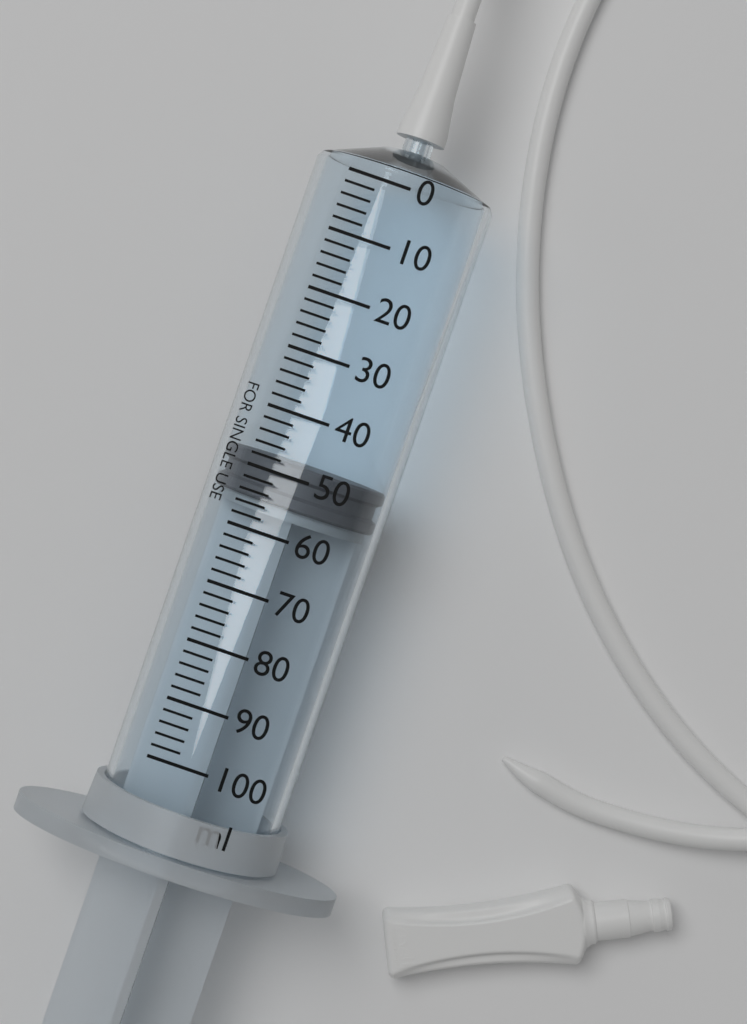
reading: 48 ml
